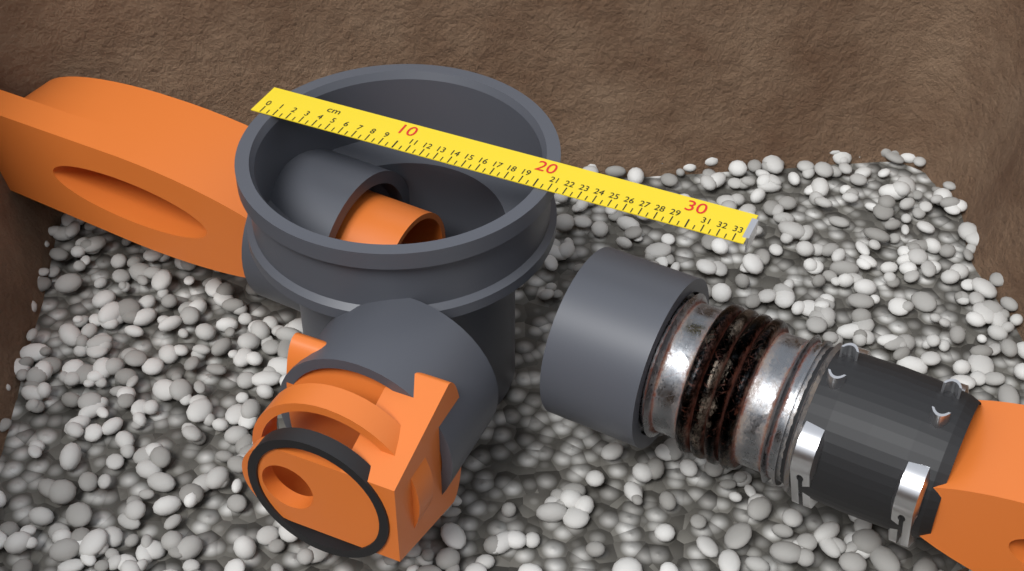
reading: 21.0 cm
